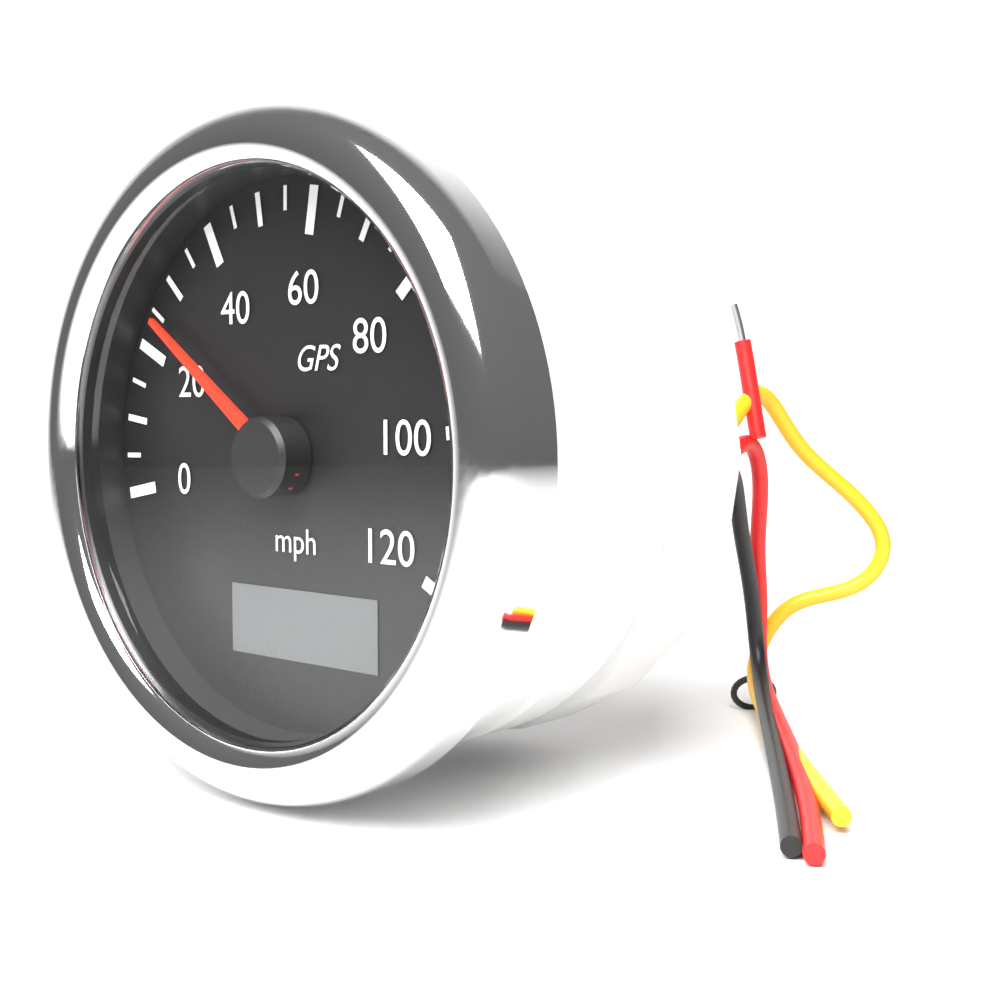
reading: 25 mph
